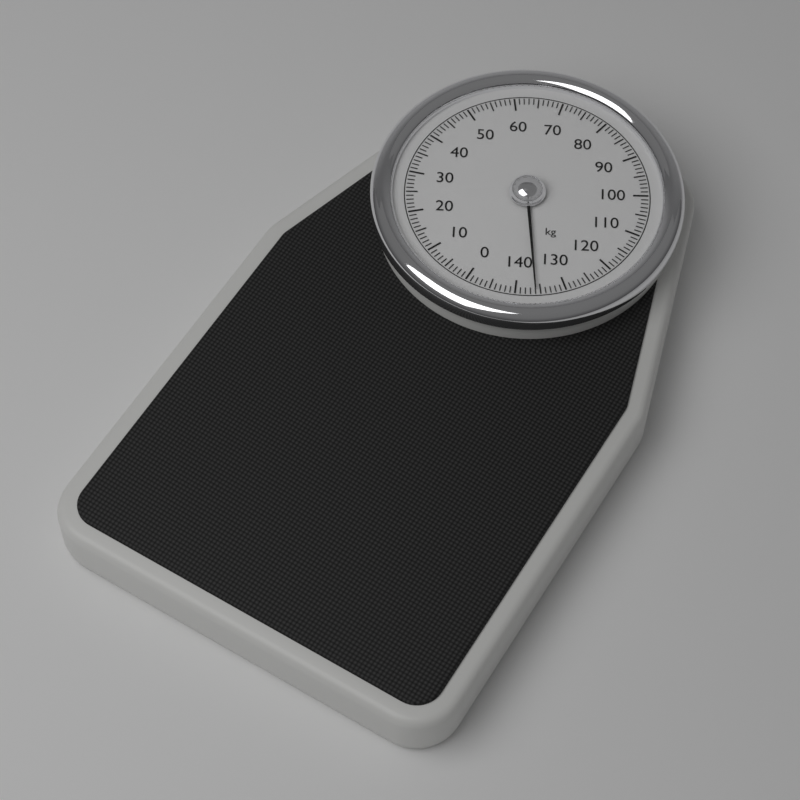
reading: 136 kg
